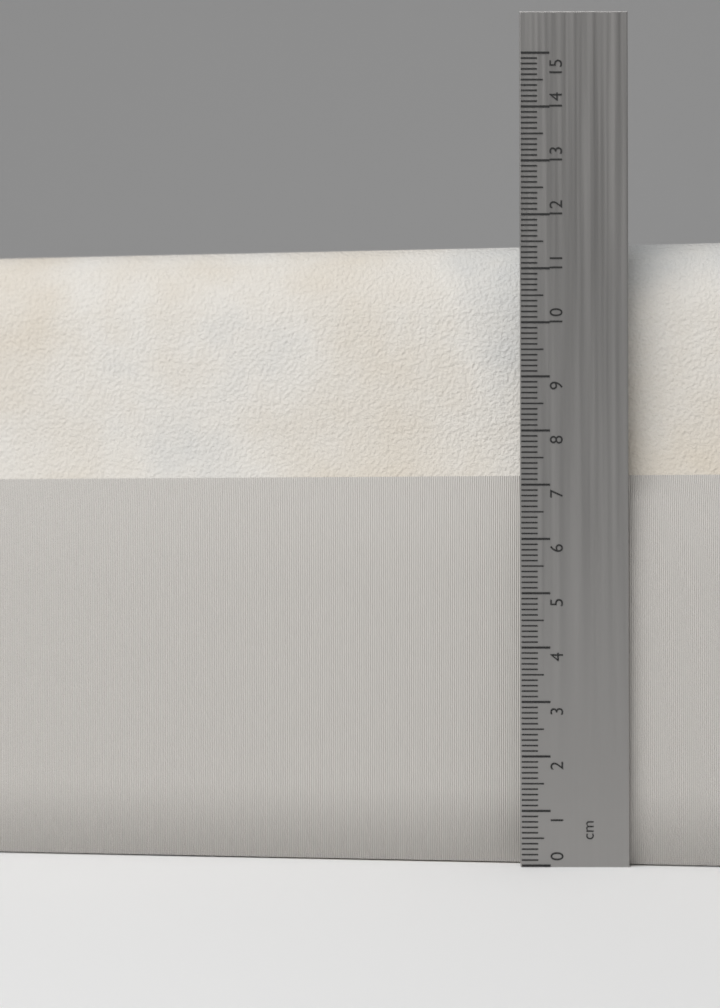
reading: 11.6 cm
